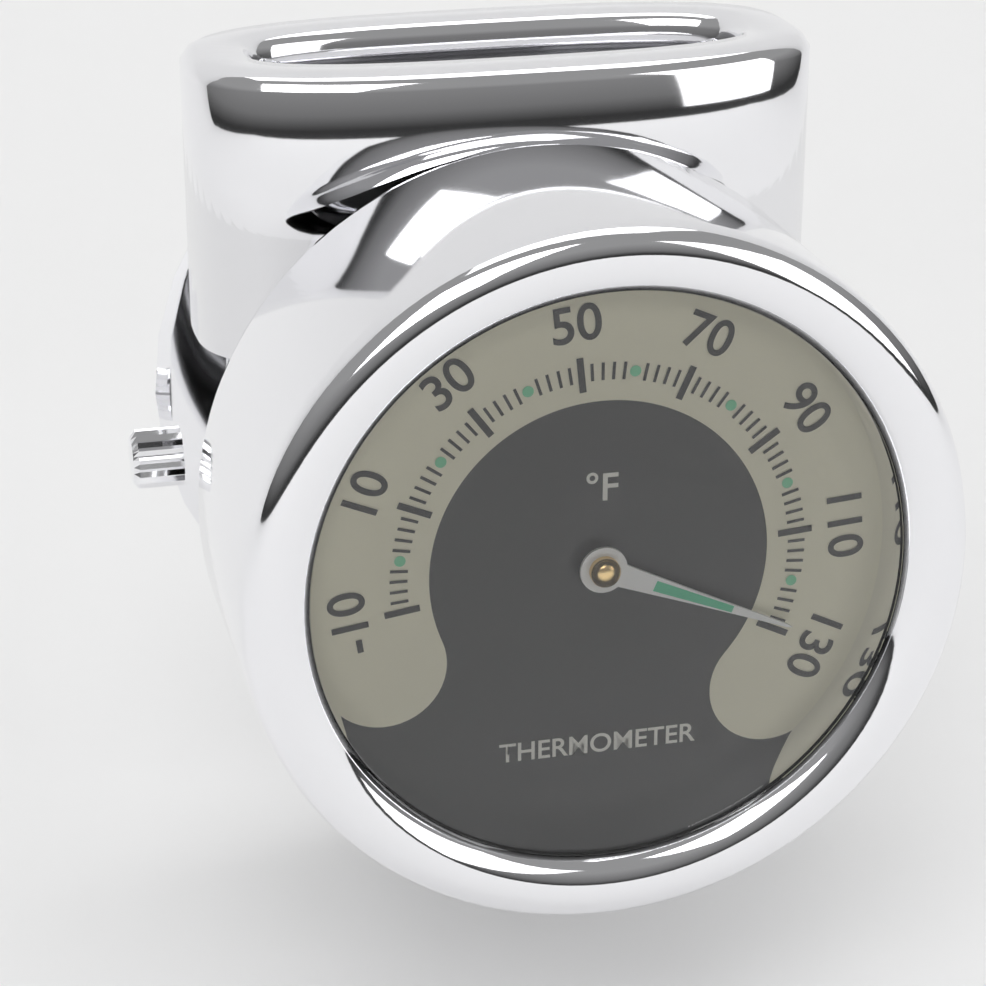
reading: 128 °F
